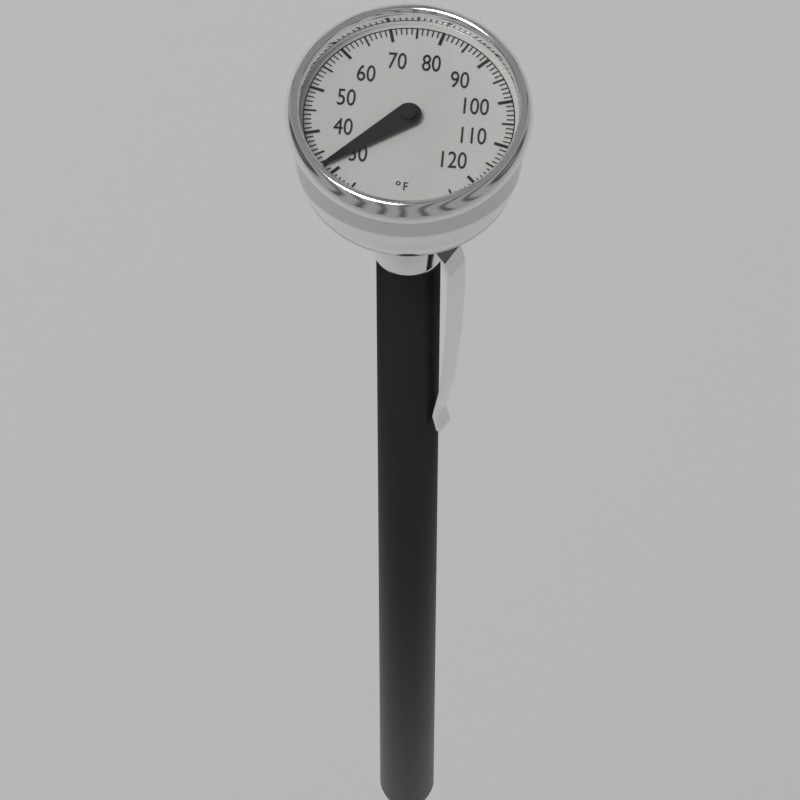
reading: 32 °F
